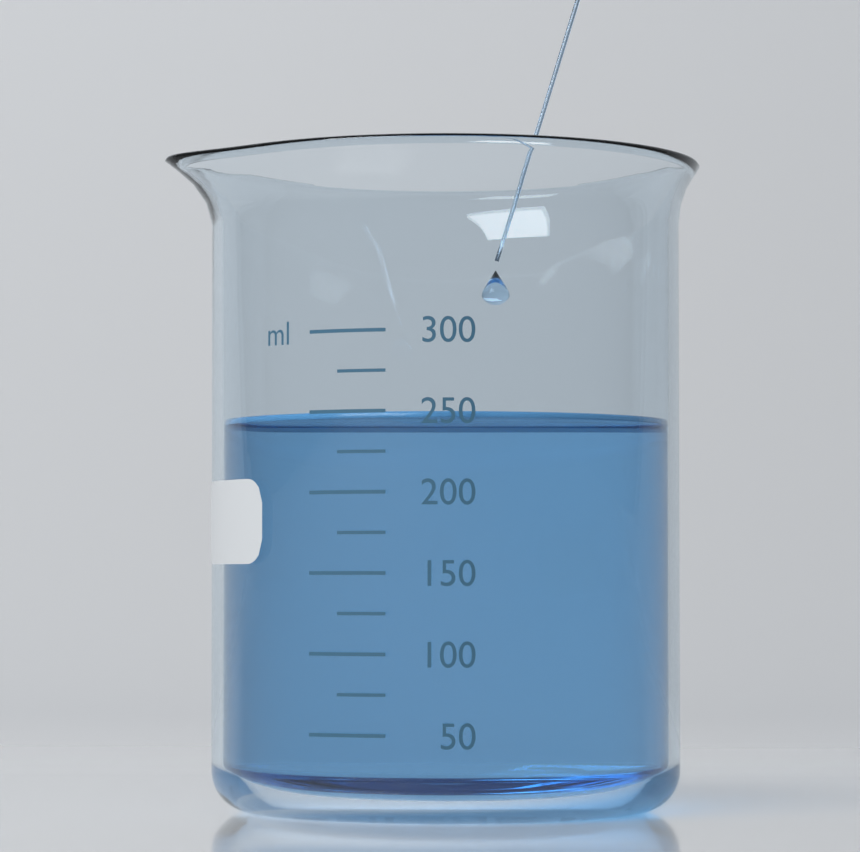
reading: 250 ml
